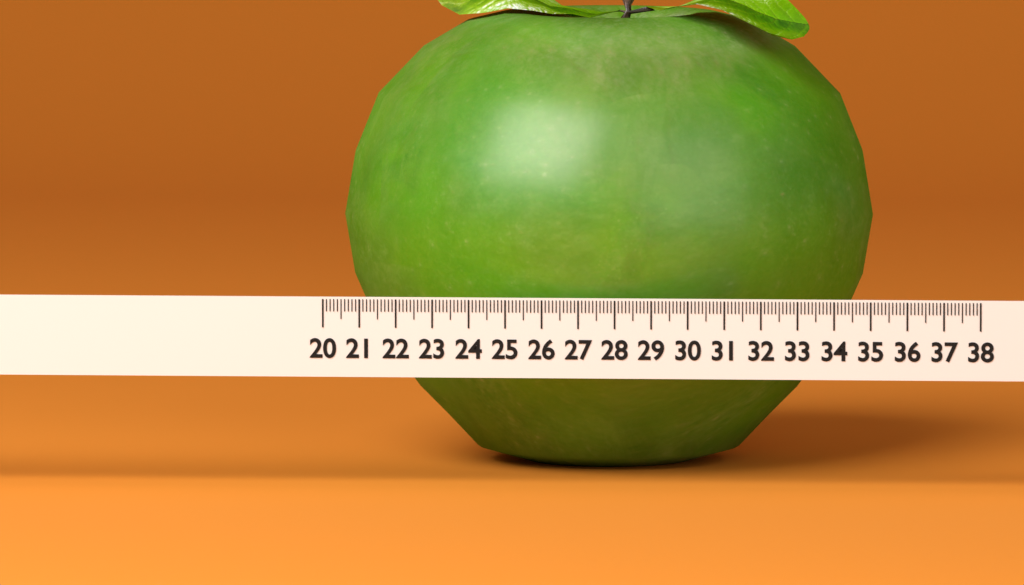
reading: 34.8 (no unit)
